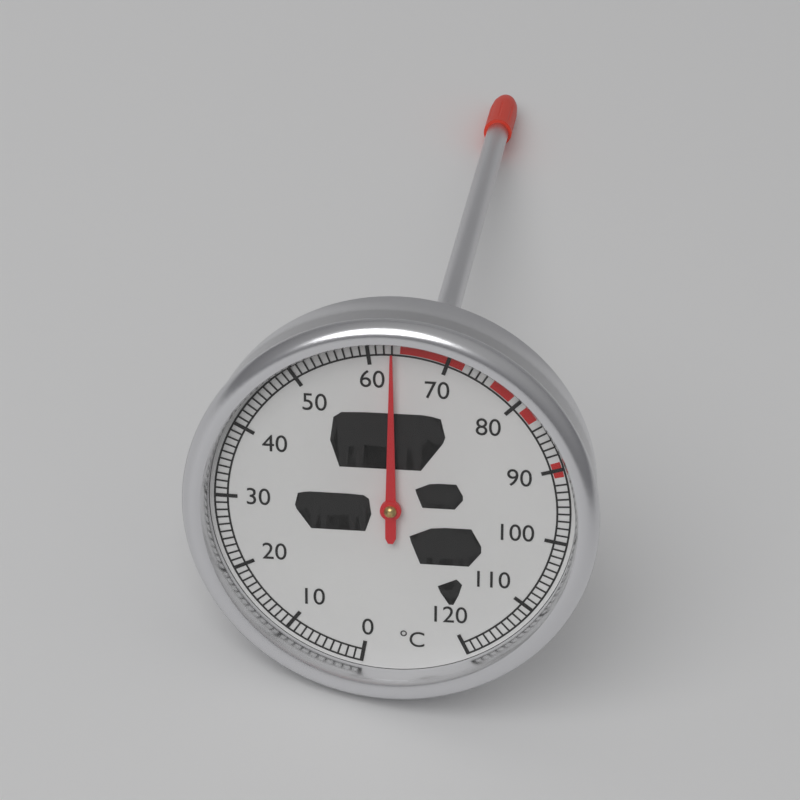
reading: 63 °C
